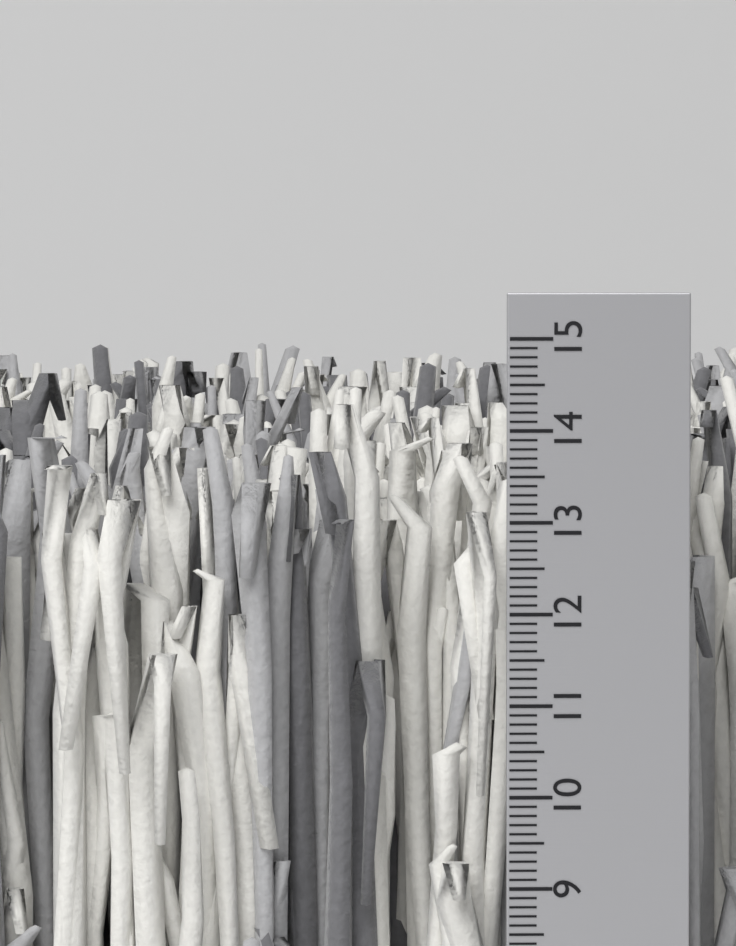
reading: 14.6 cm
